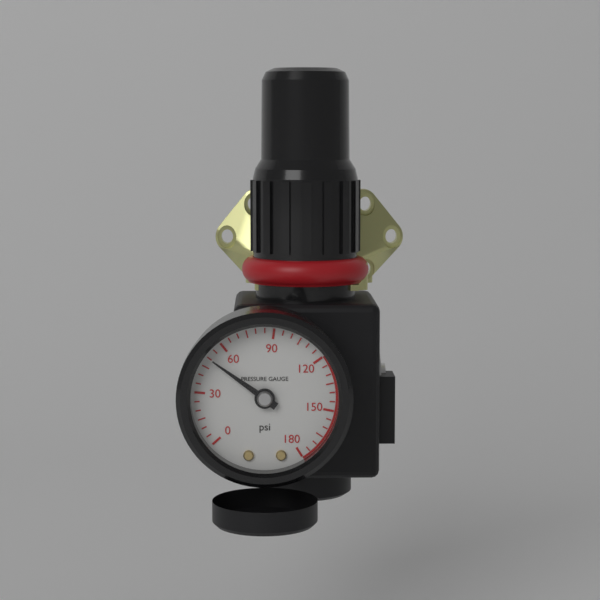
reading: 50 psi
